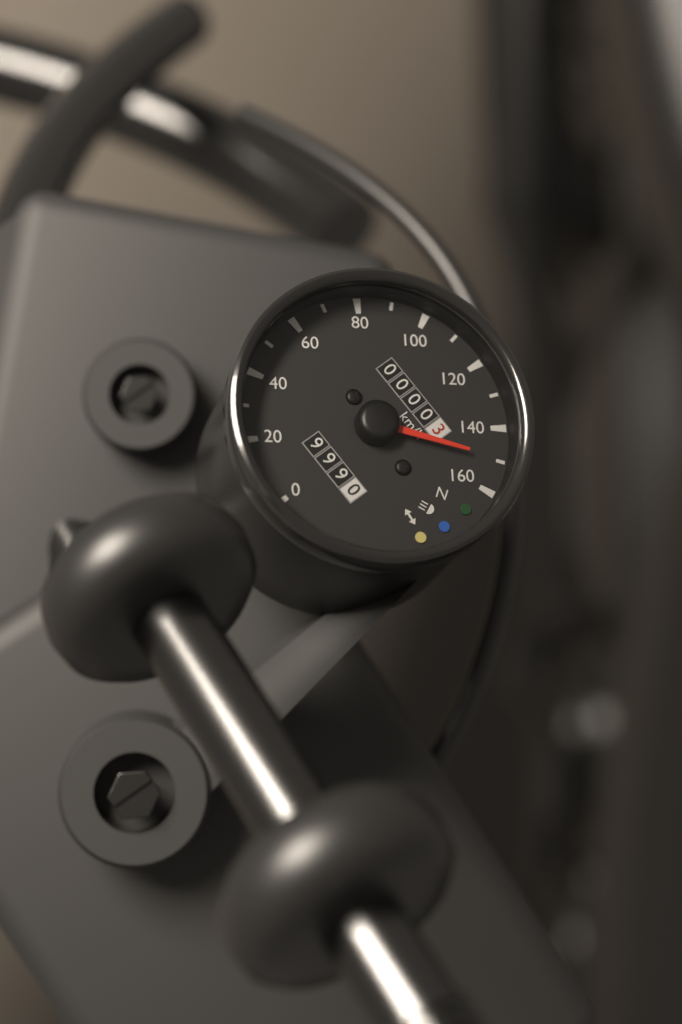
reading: 150 km/h
